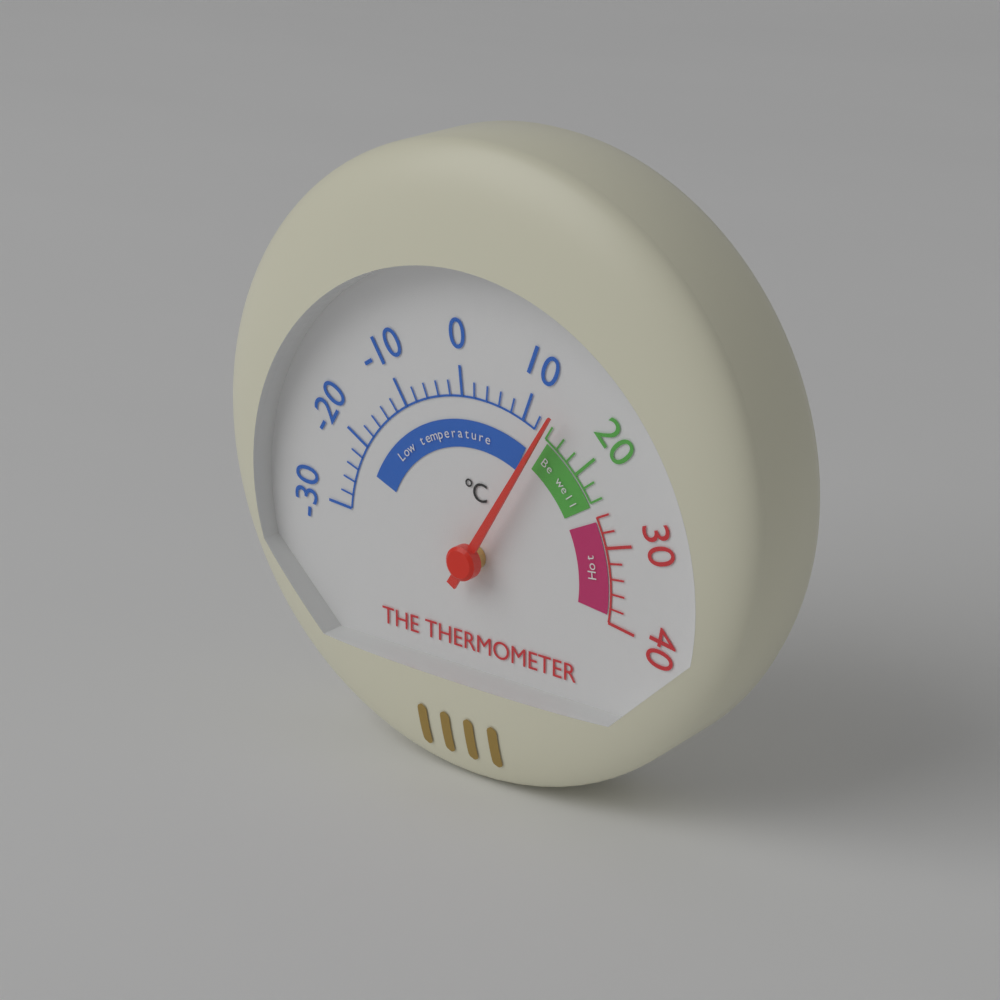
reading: 14 °C
